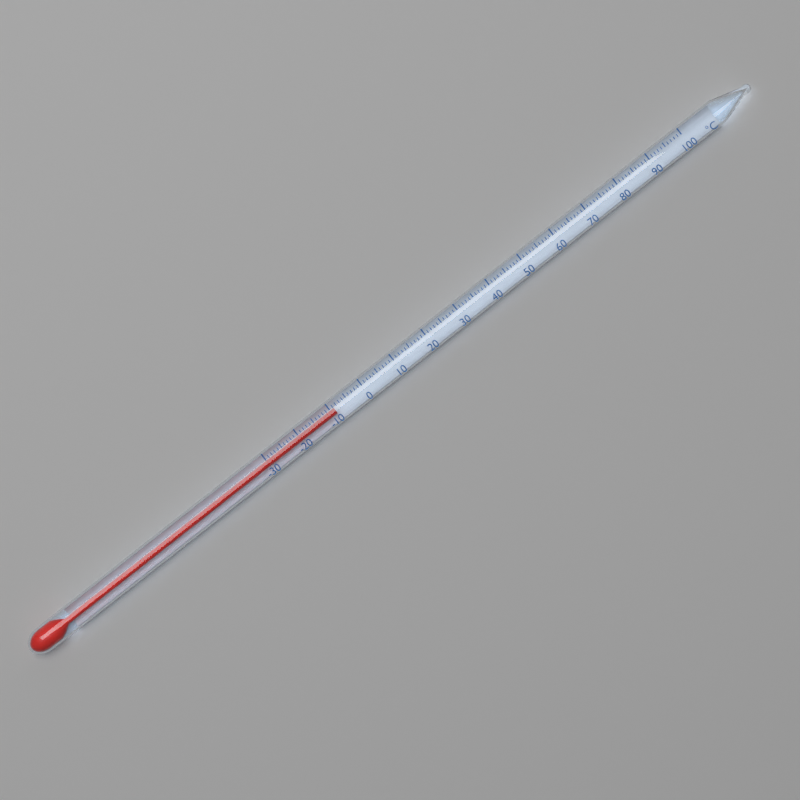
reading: -9 °C
